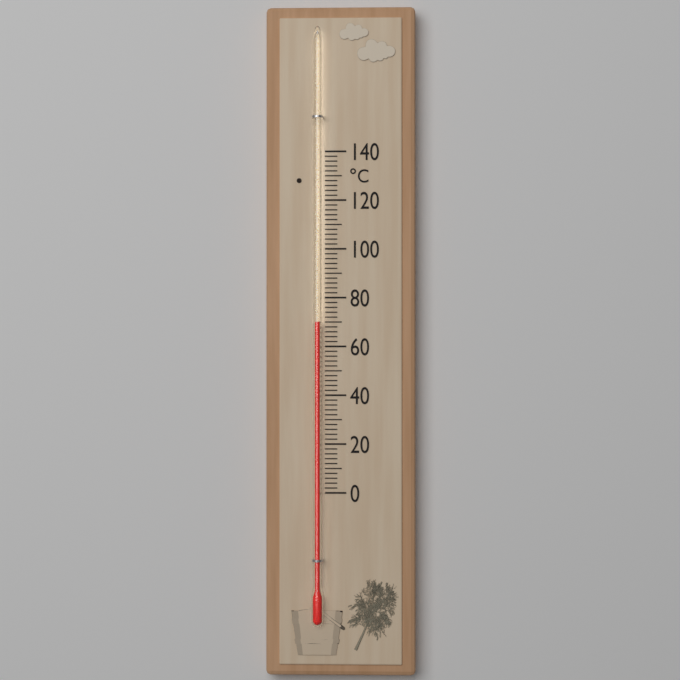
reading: 70 °C
